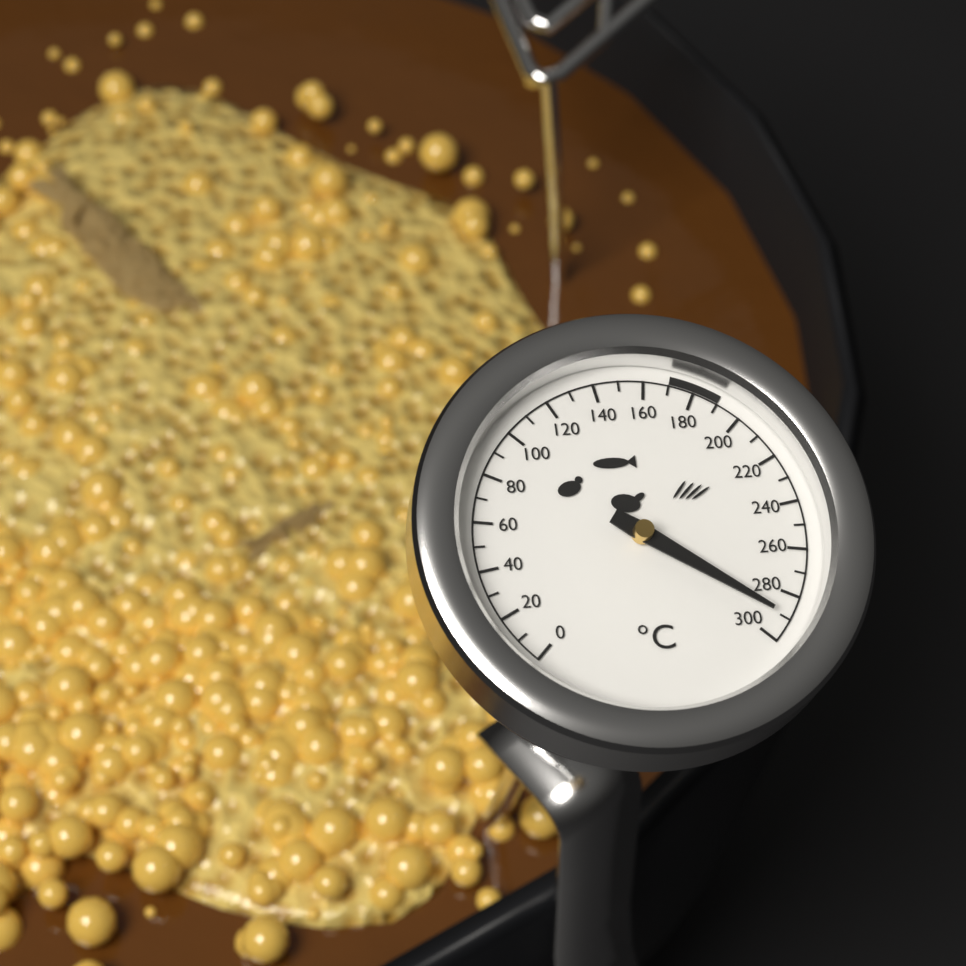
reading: 290 °C
